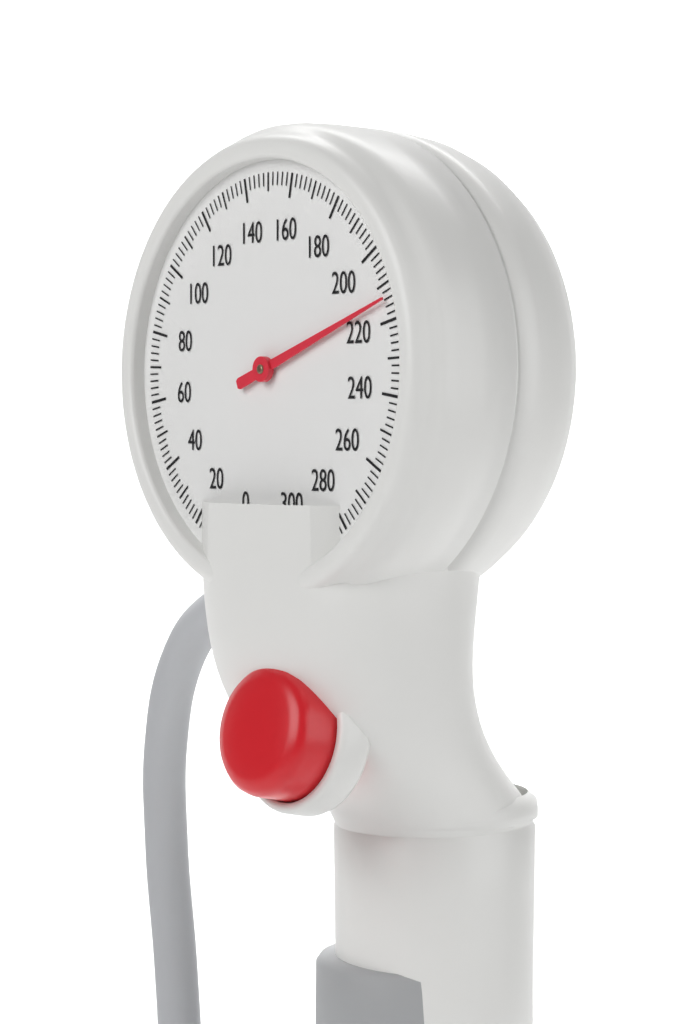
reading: 214 mmHg
